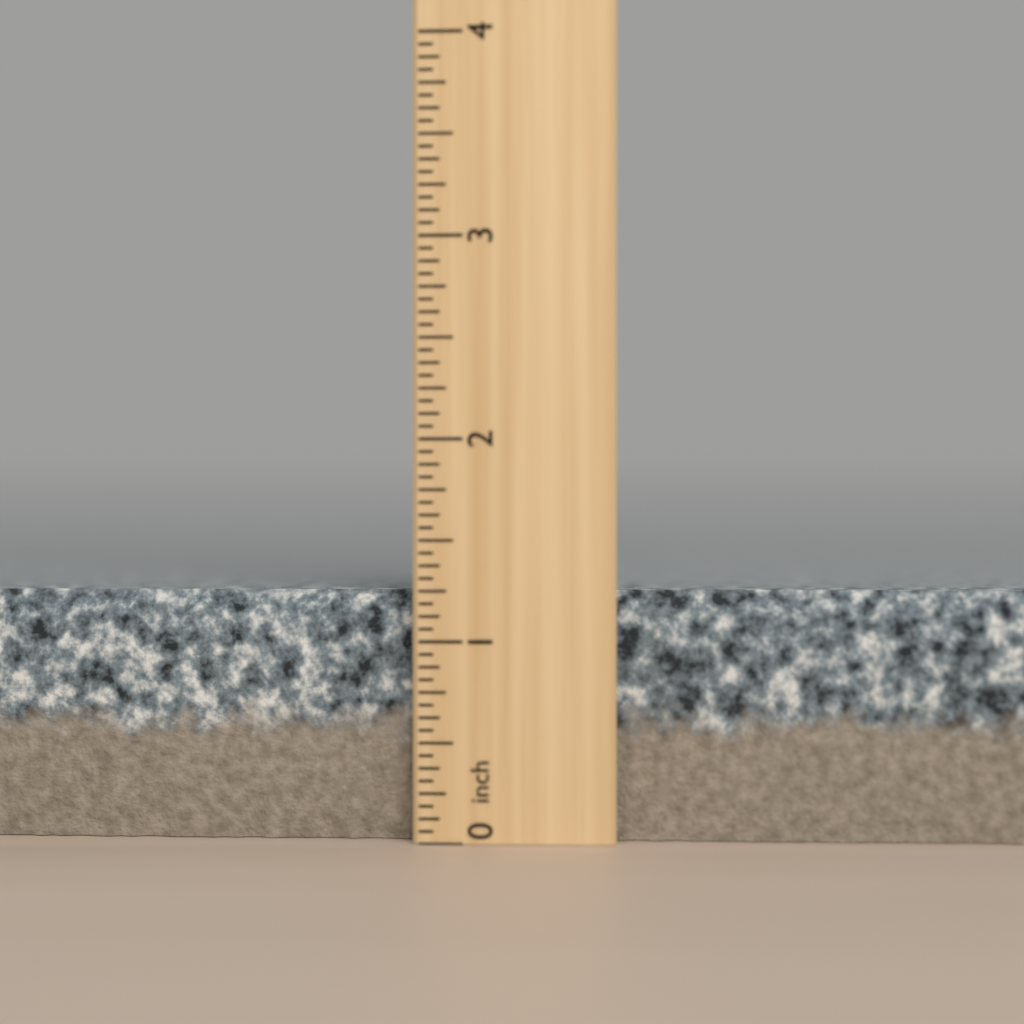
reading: 1.2500 inch
